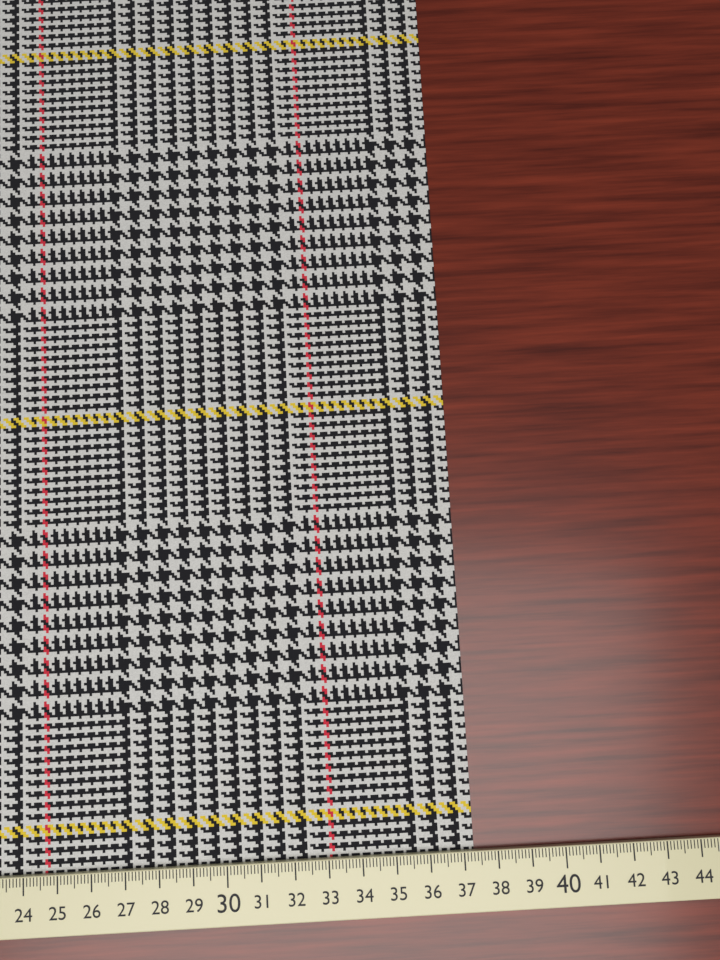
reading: 37.3 cm
